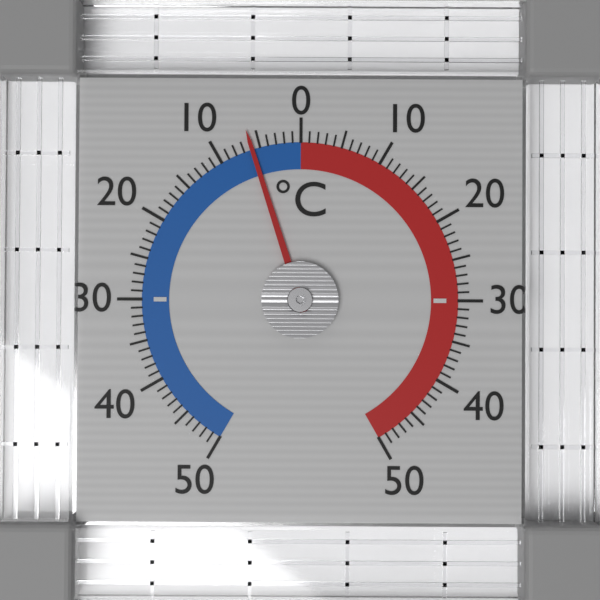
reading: -6 °C
